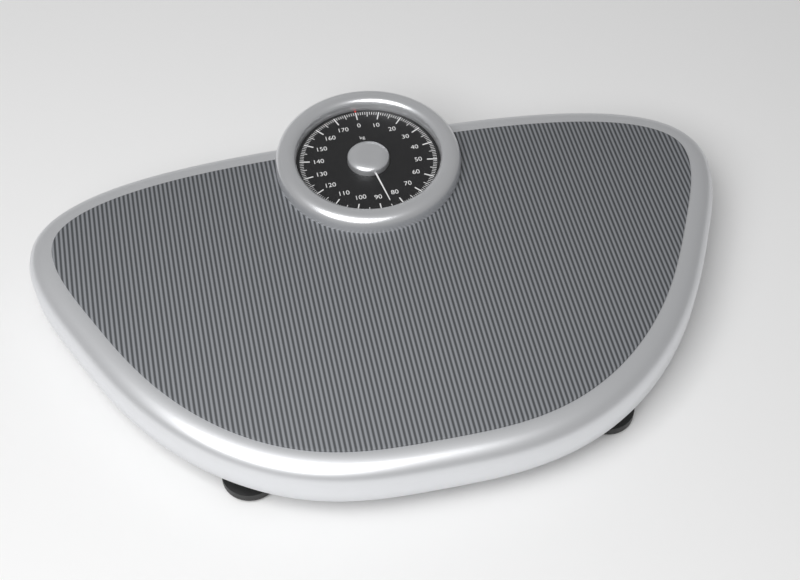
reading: 85 kg
